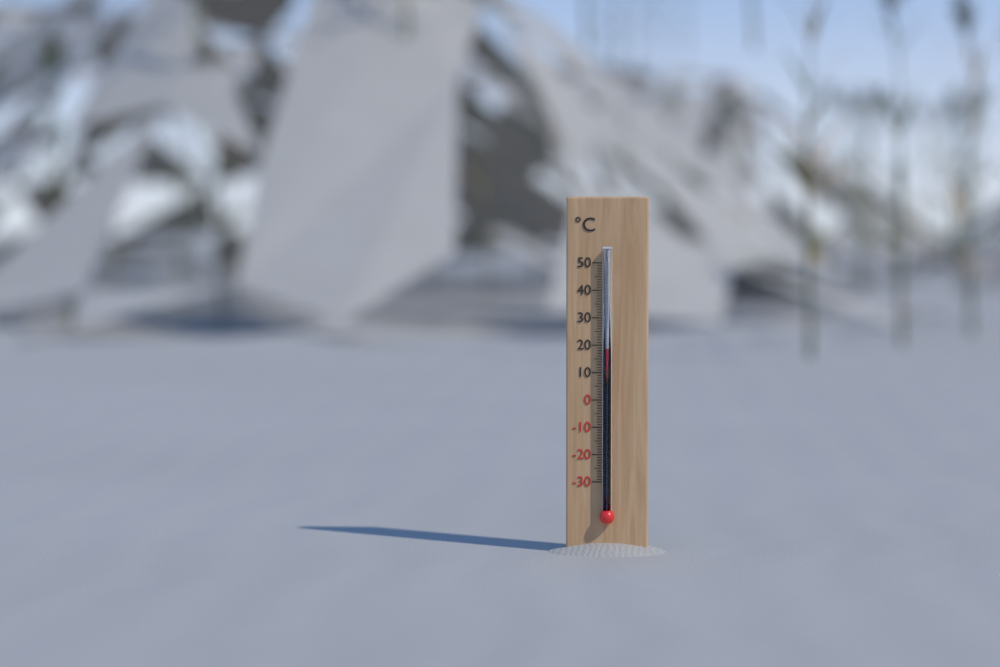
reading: 19 °C
